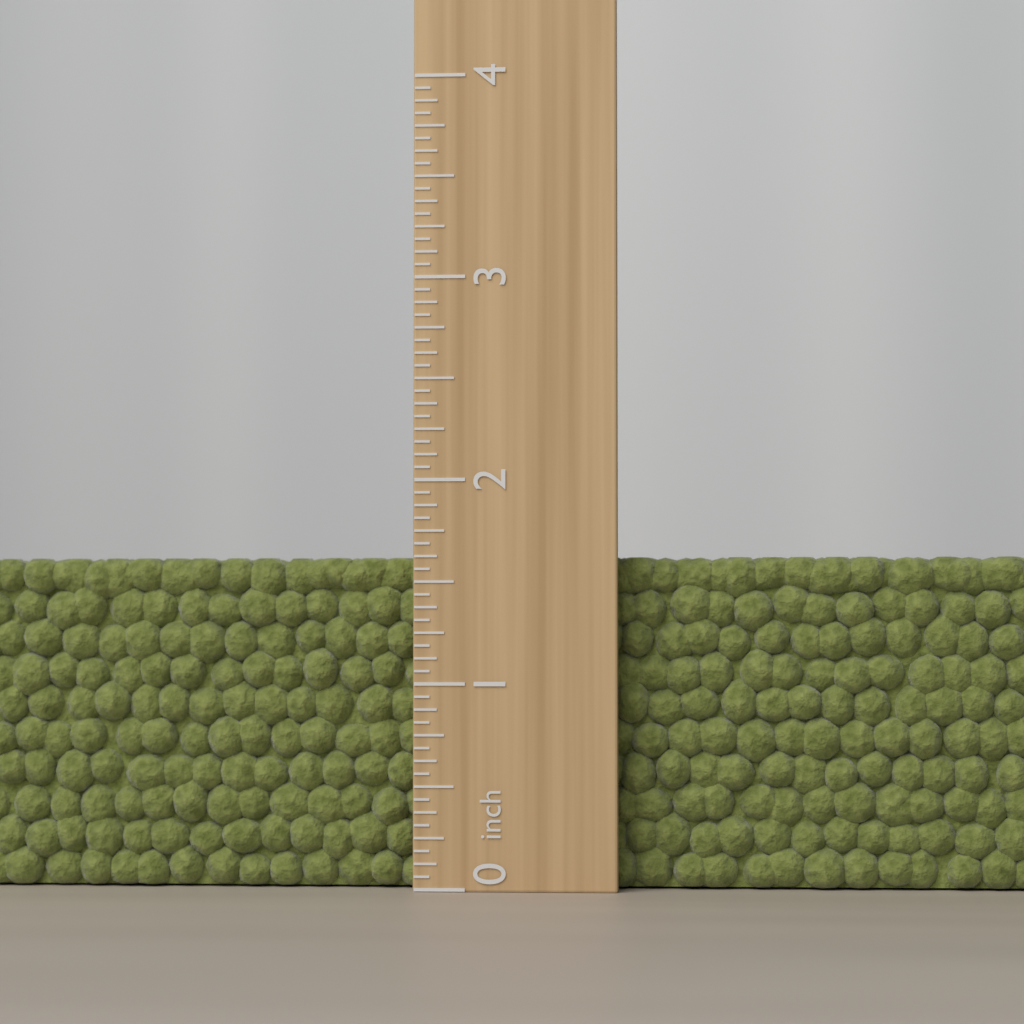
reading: 1.6250 inch
